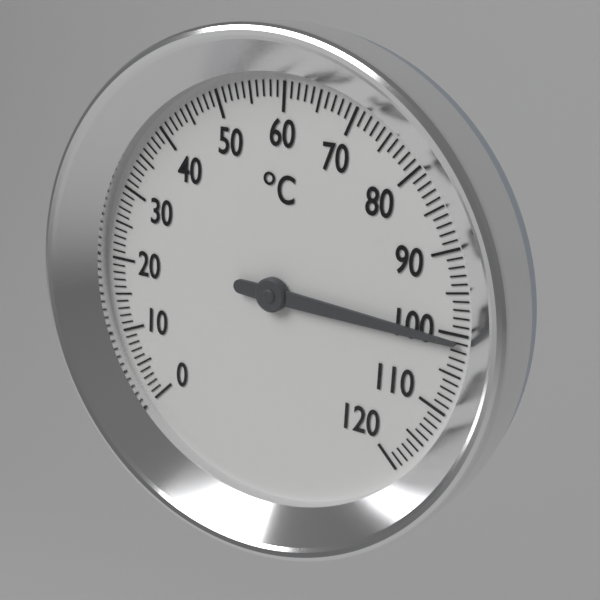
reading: 101 °C
